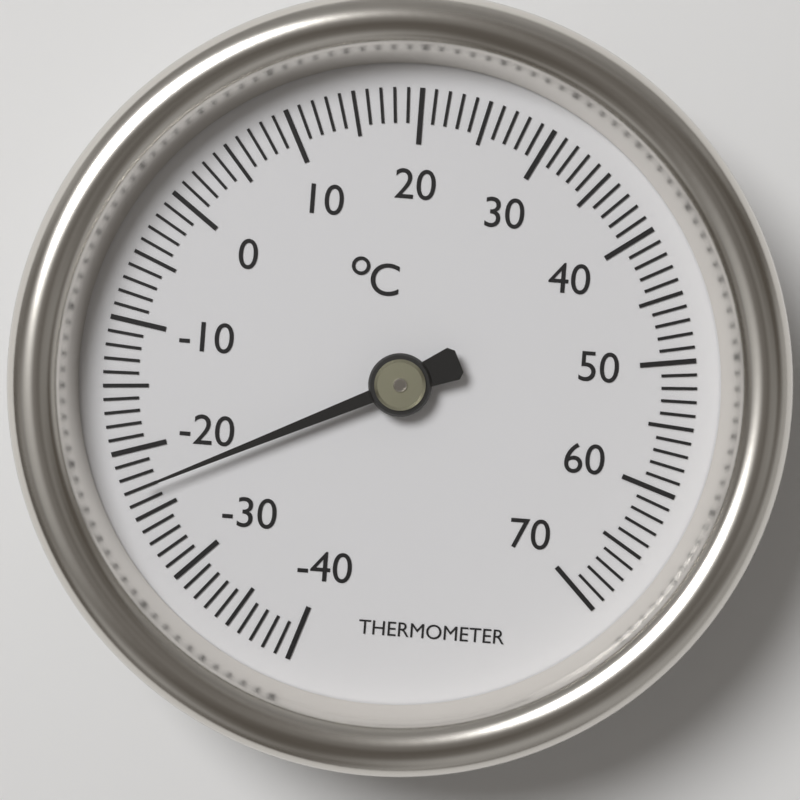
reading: -23 °C
